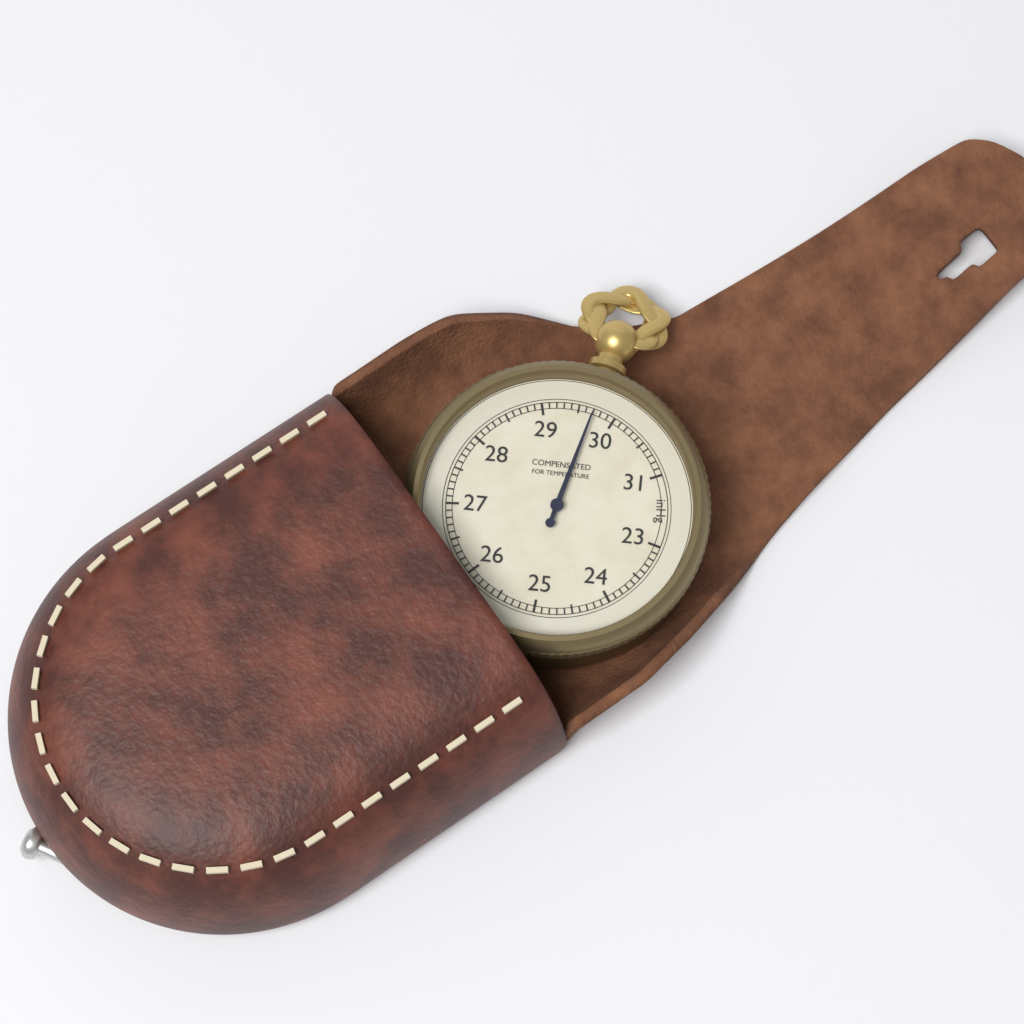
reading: 29.7 inHg
